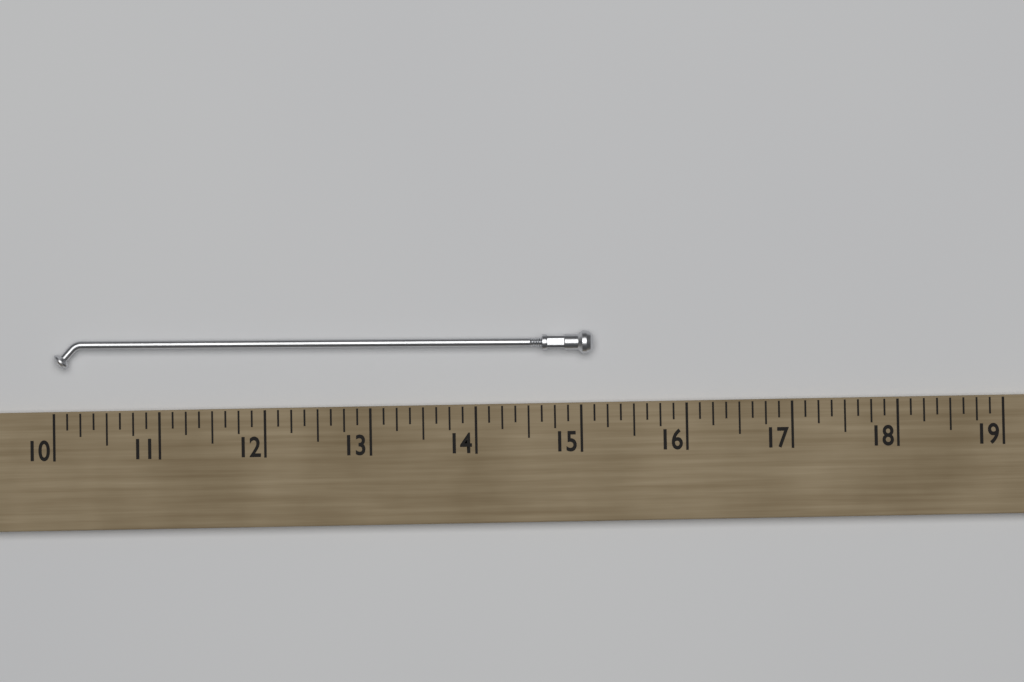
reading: 15.125 (no unit)
